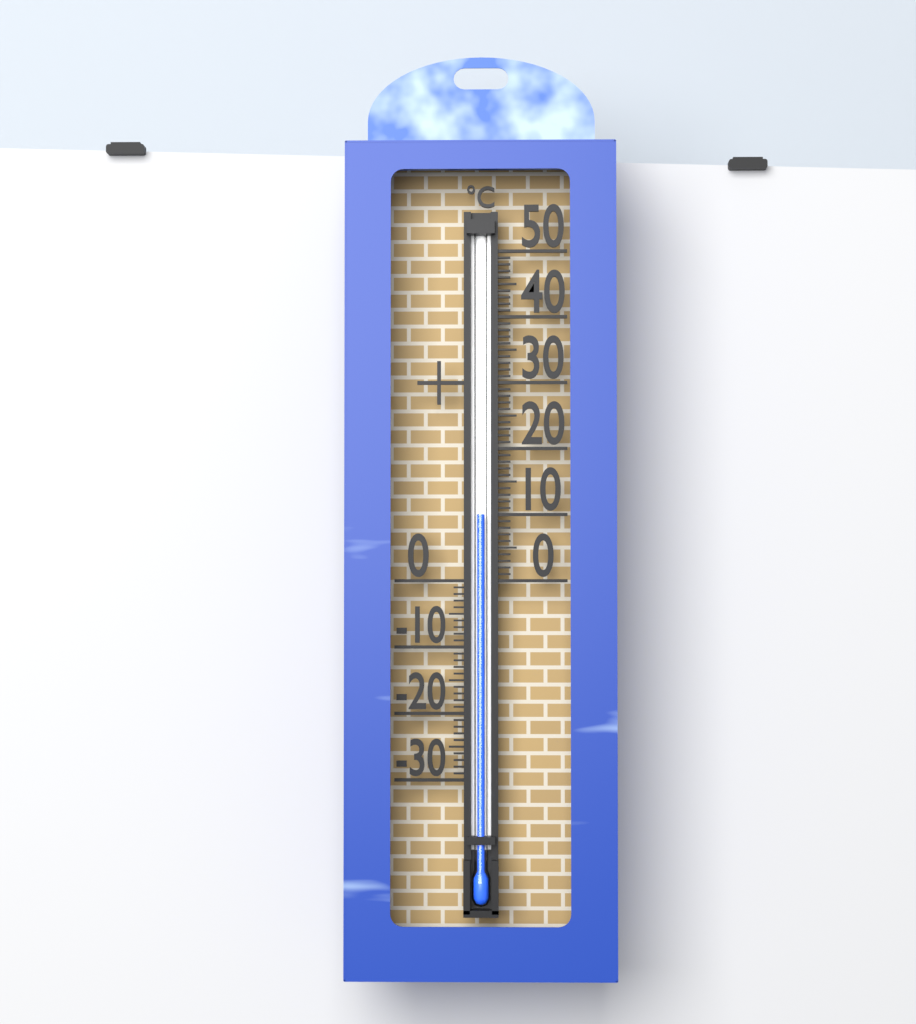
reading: 10 °C
